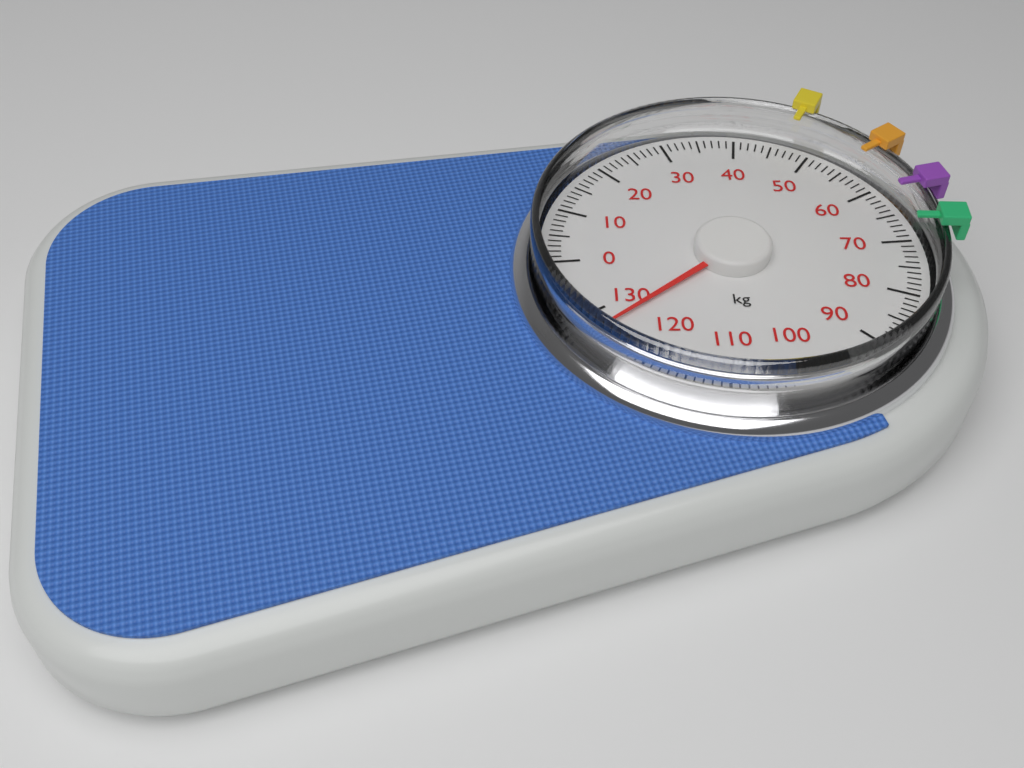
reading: 127 kg
